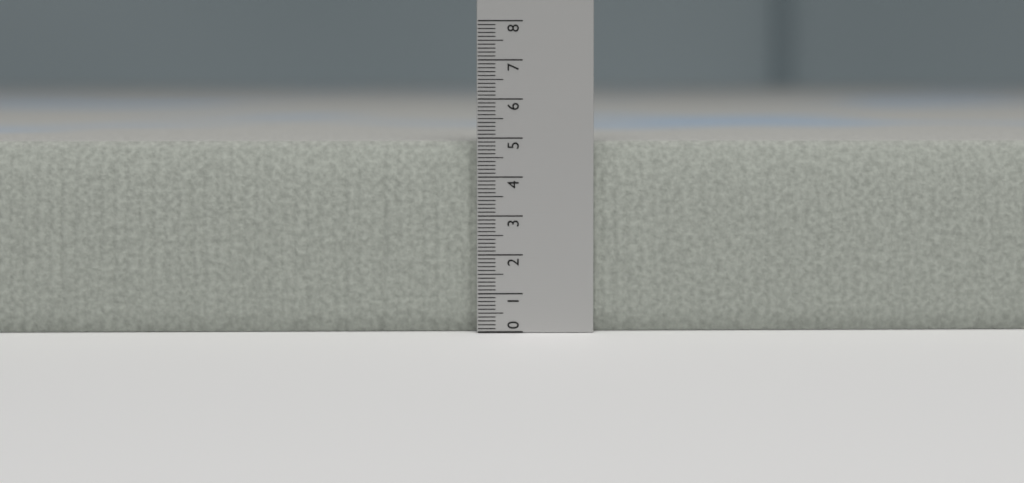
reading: 4.9 (no unit)
